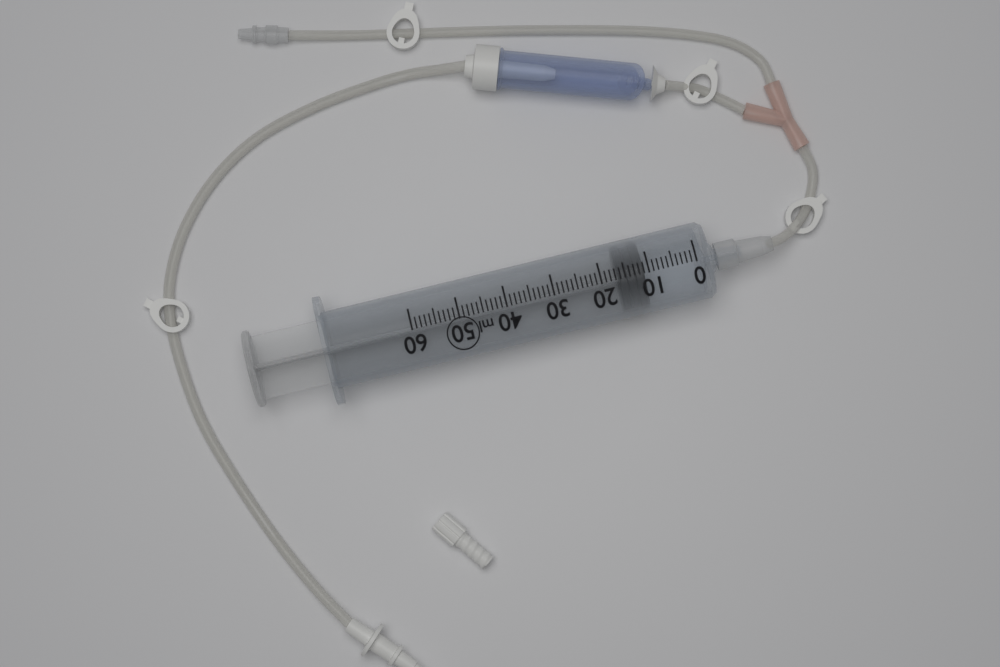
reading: 11 ml
